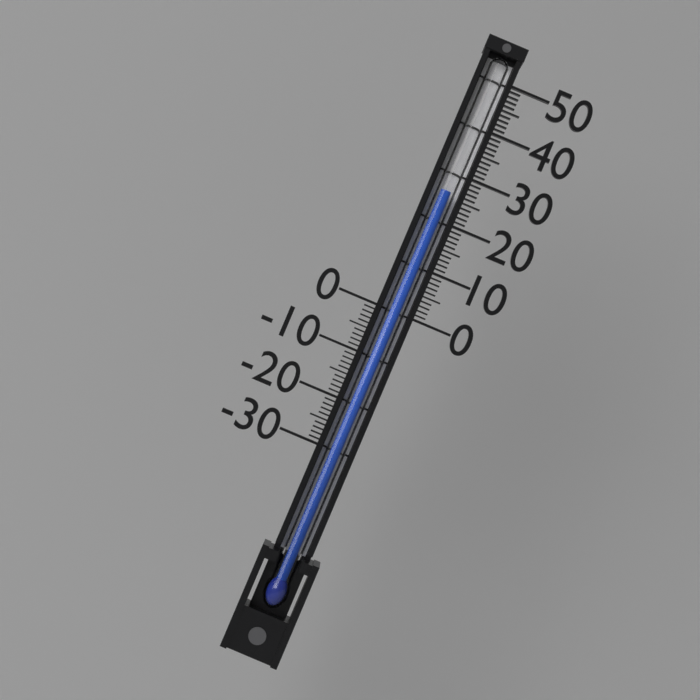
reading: 26 (no unit)
